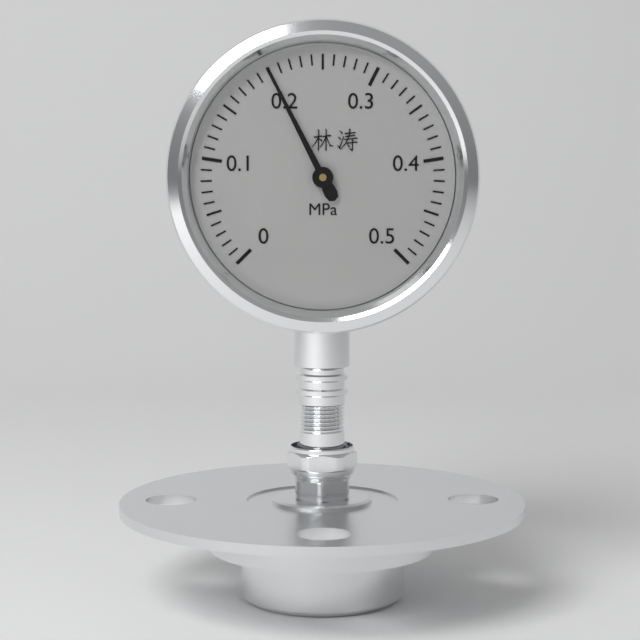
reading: 0.20 MPa
